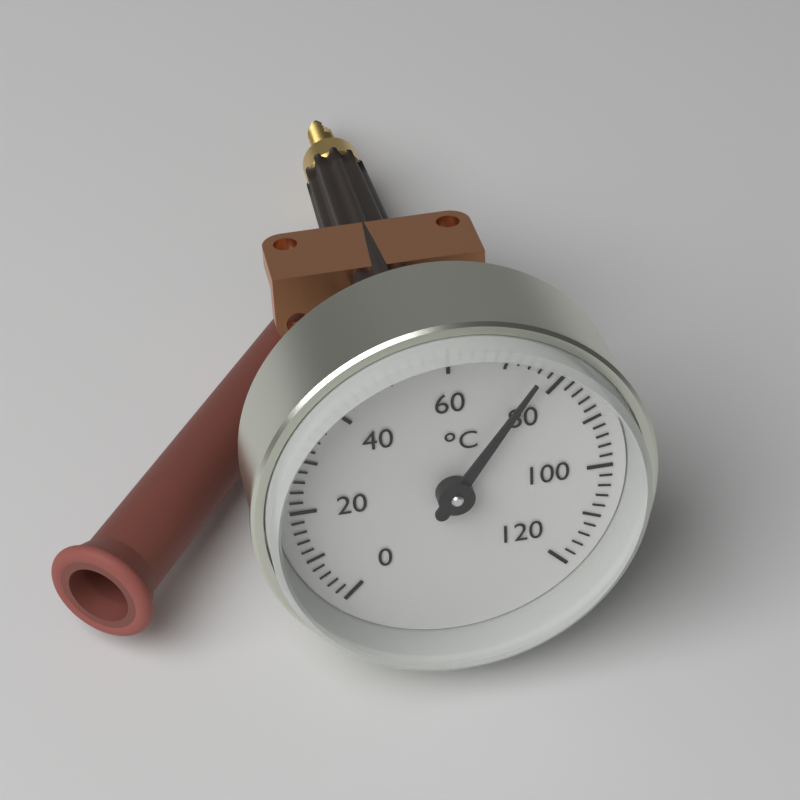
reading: 76 °C
